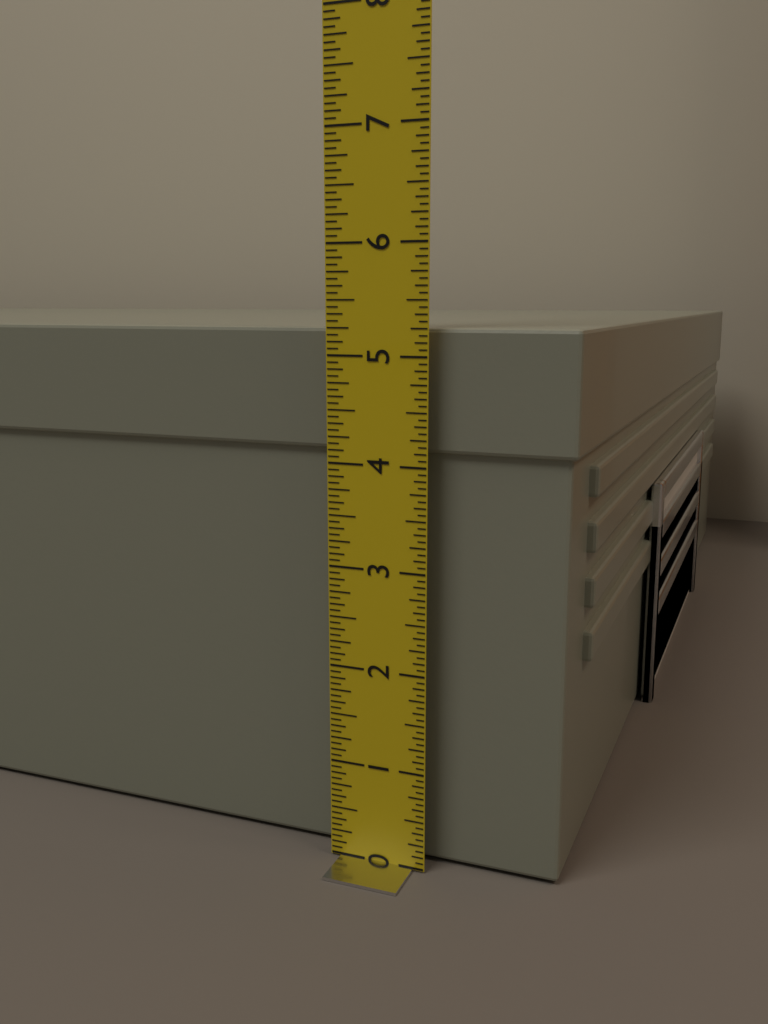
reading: 5.2500 in
